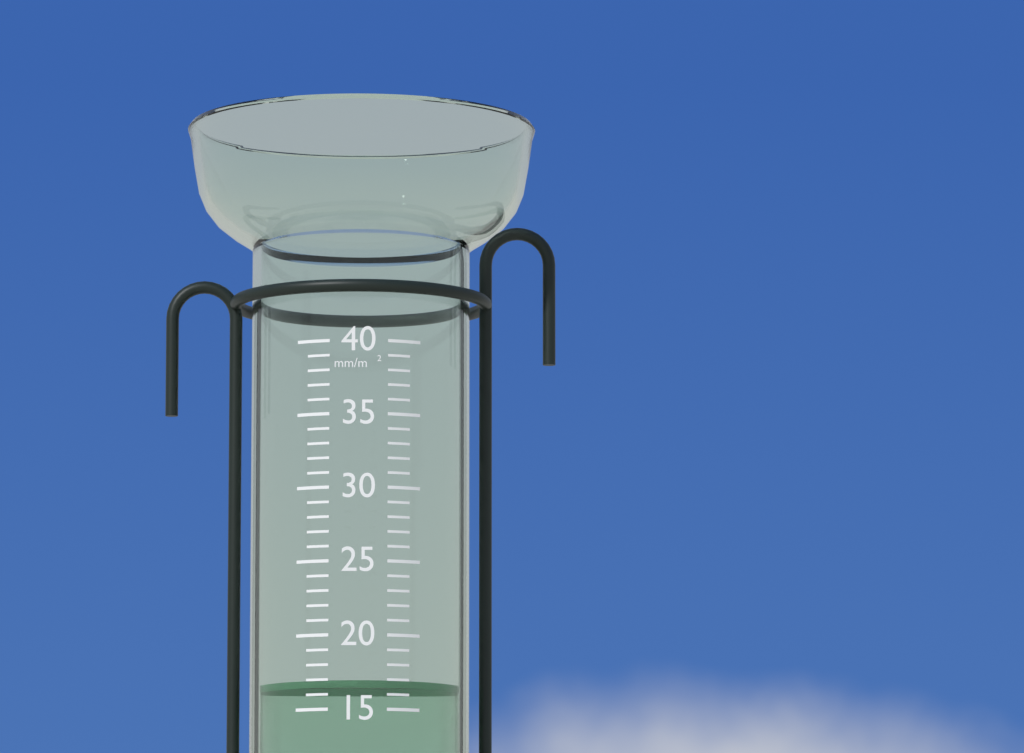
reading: 17 mm/m²
